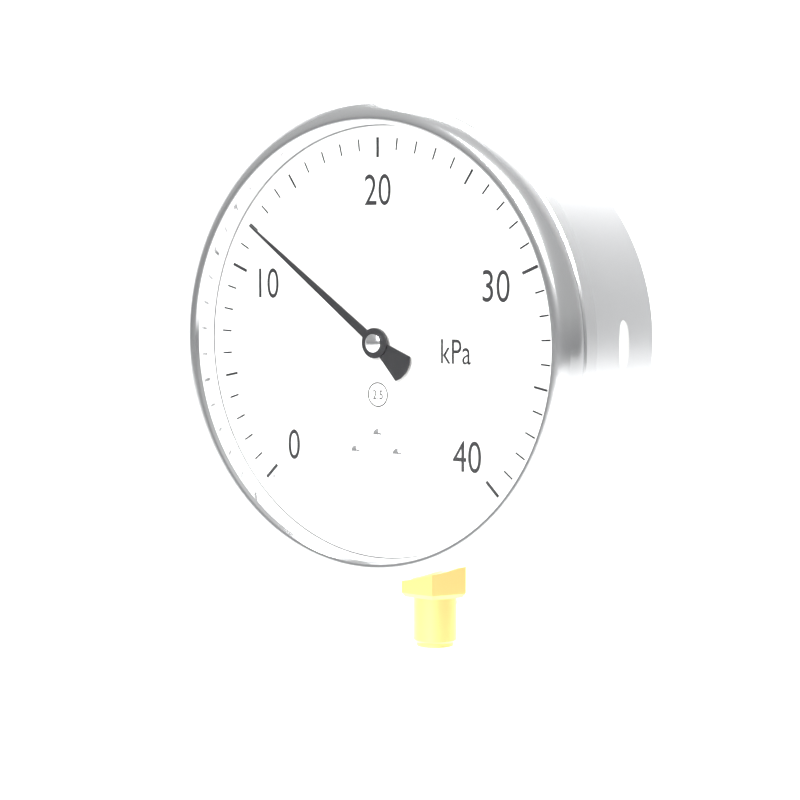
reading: 12 kPa
